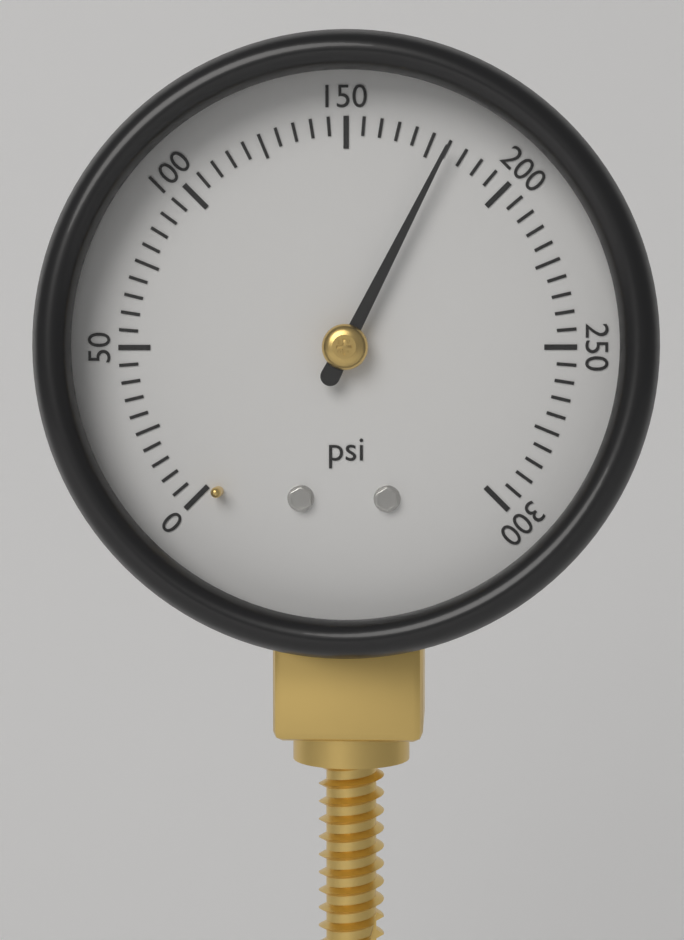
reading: 180 psi
